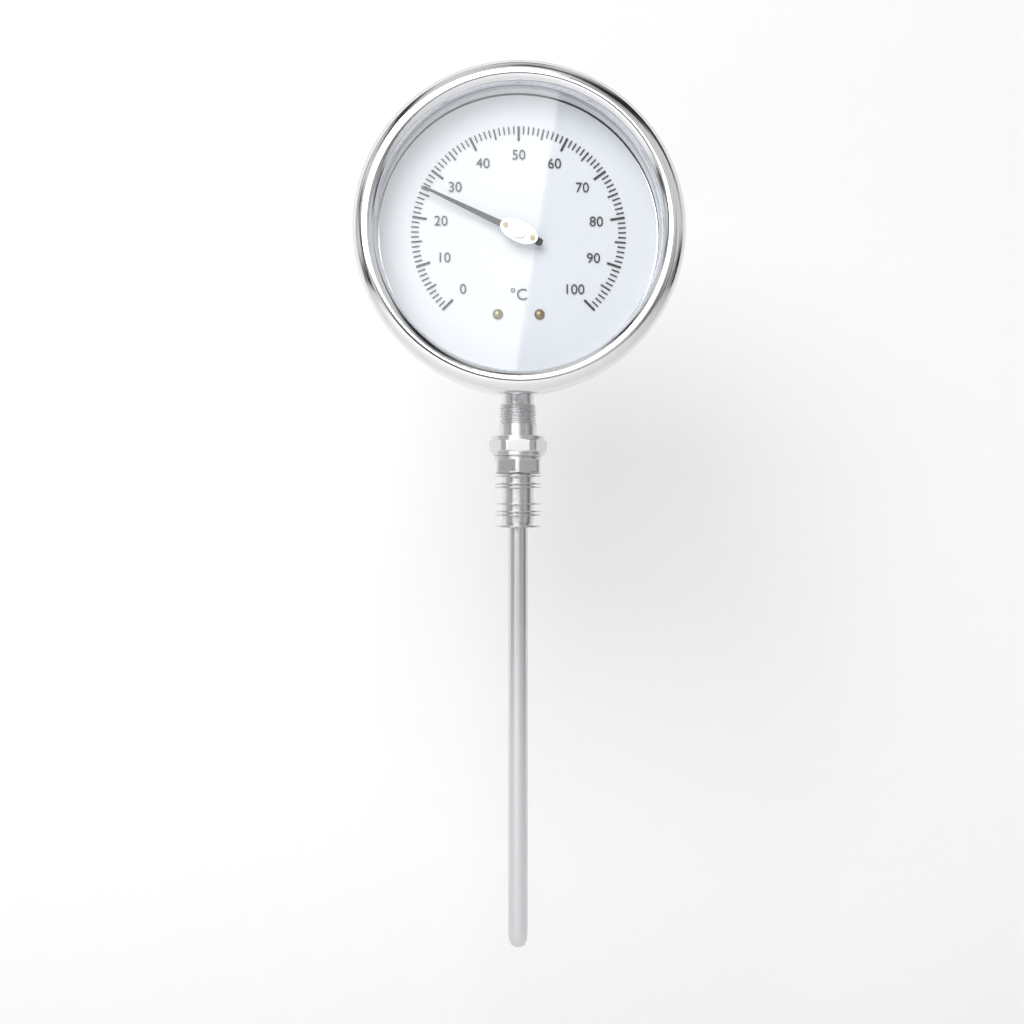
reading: 26 °C
